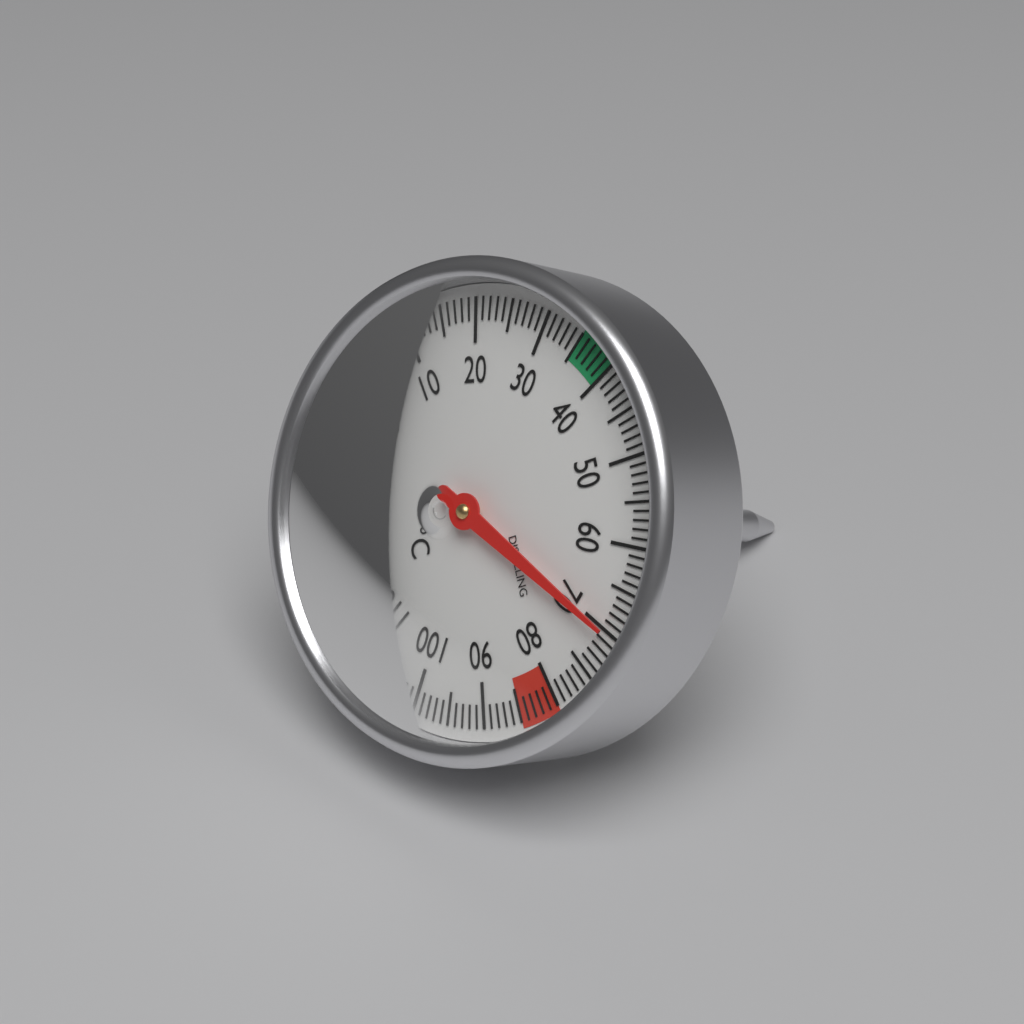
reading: 70 °C
